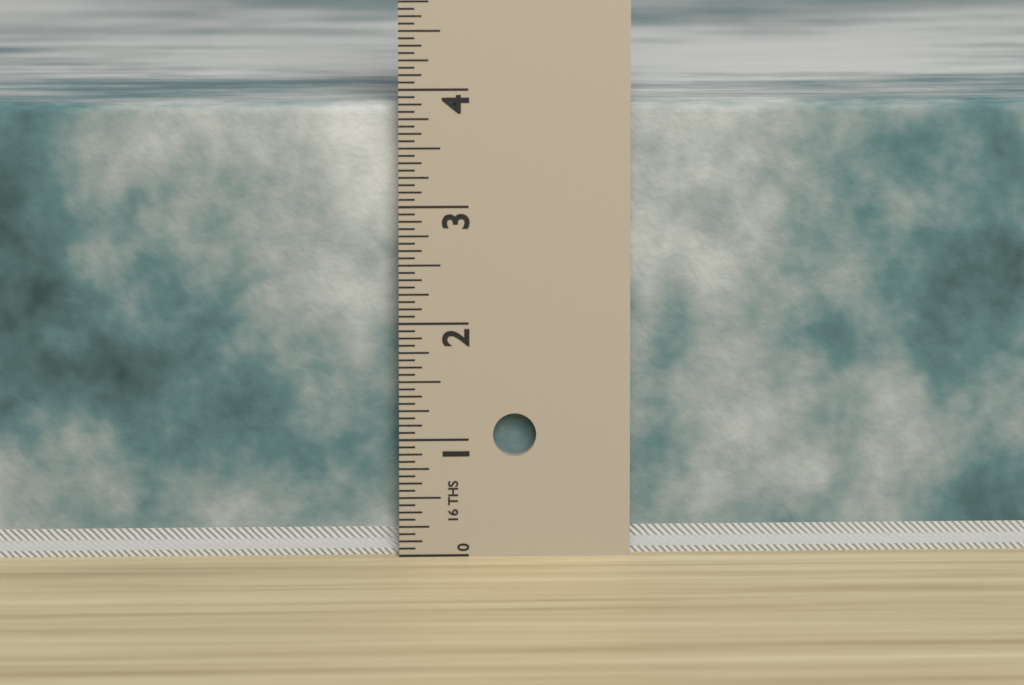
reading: 3.8750 in
